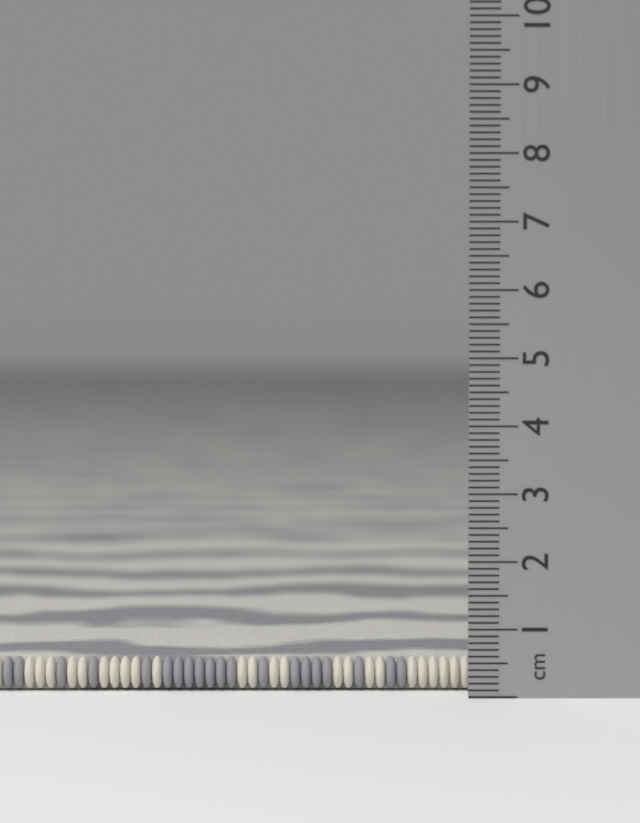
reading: 0.5 cm
